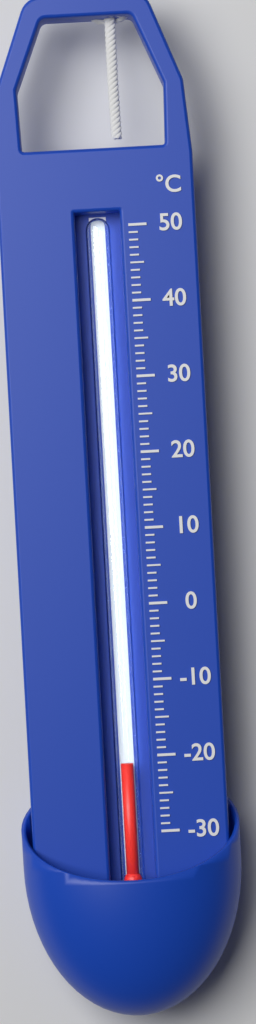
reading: -21 °C
